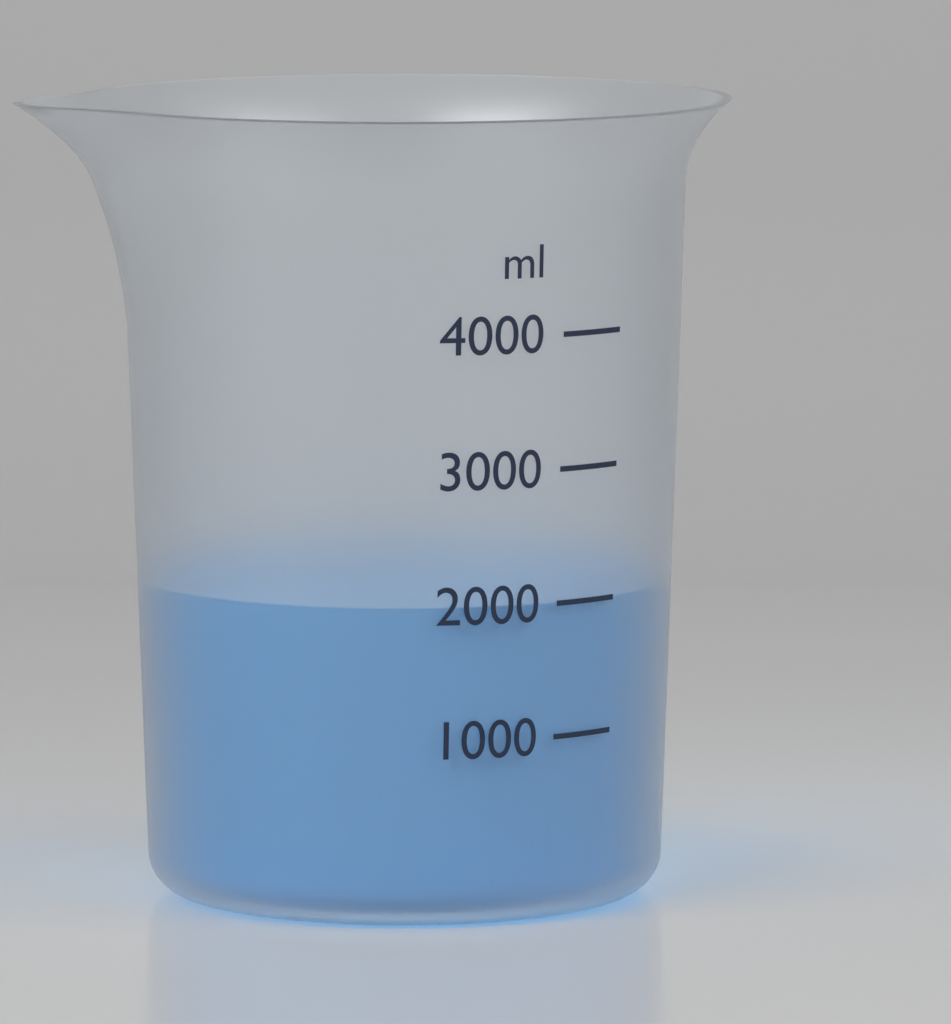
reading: 2000 ml
